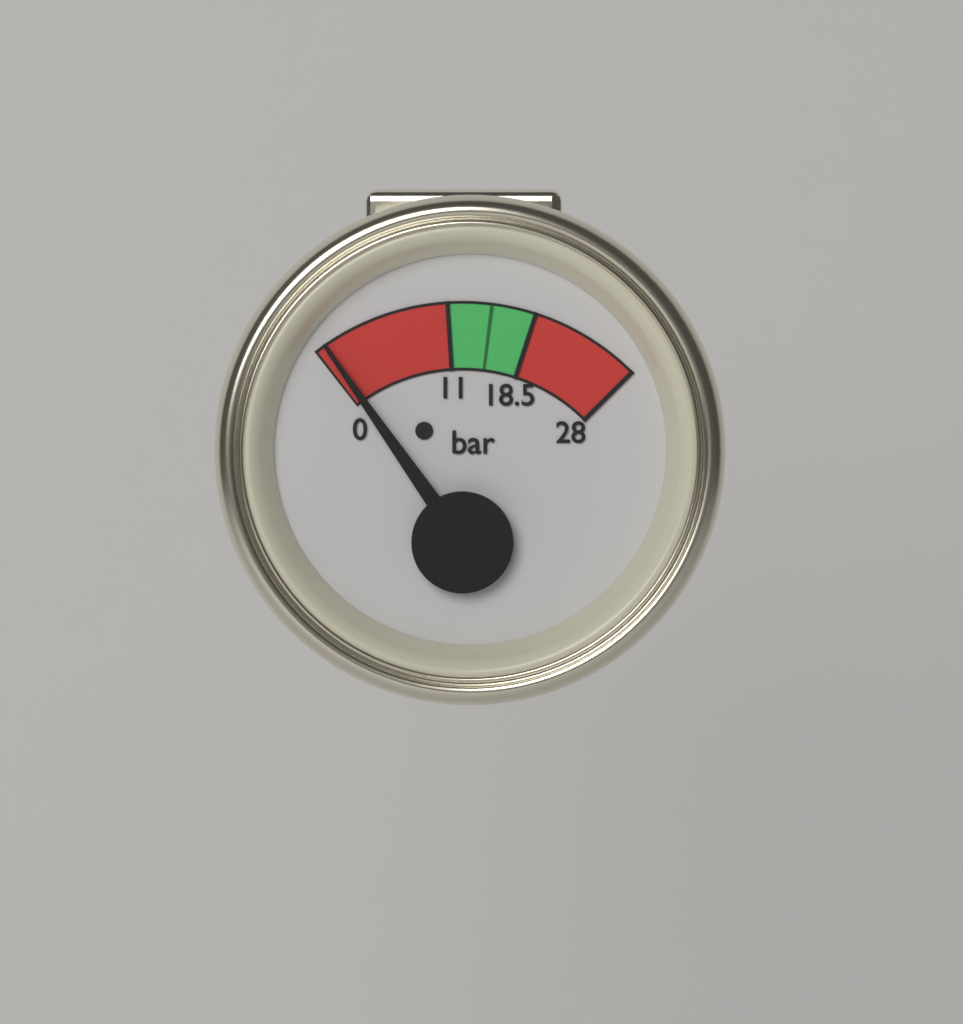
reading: 0.0 bar
